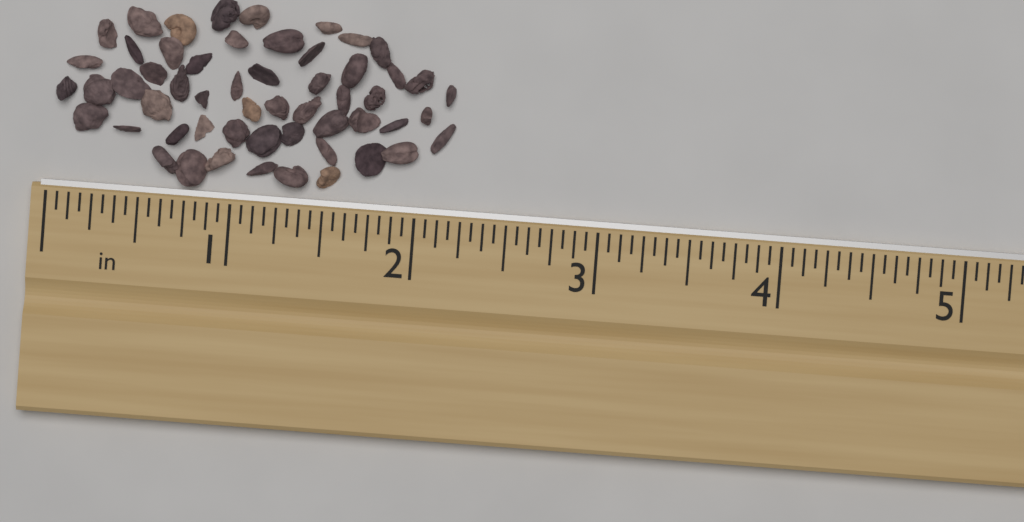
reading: 2.1875 in
